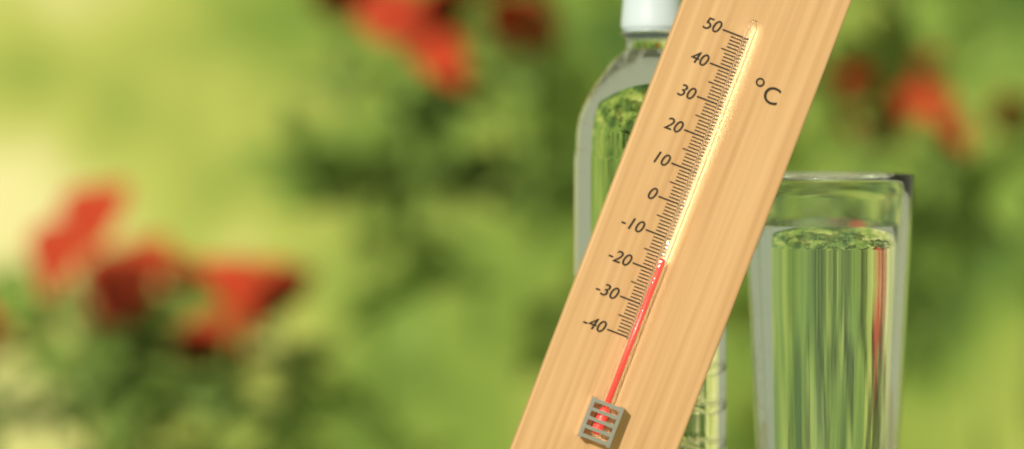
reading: -16 °C
